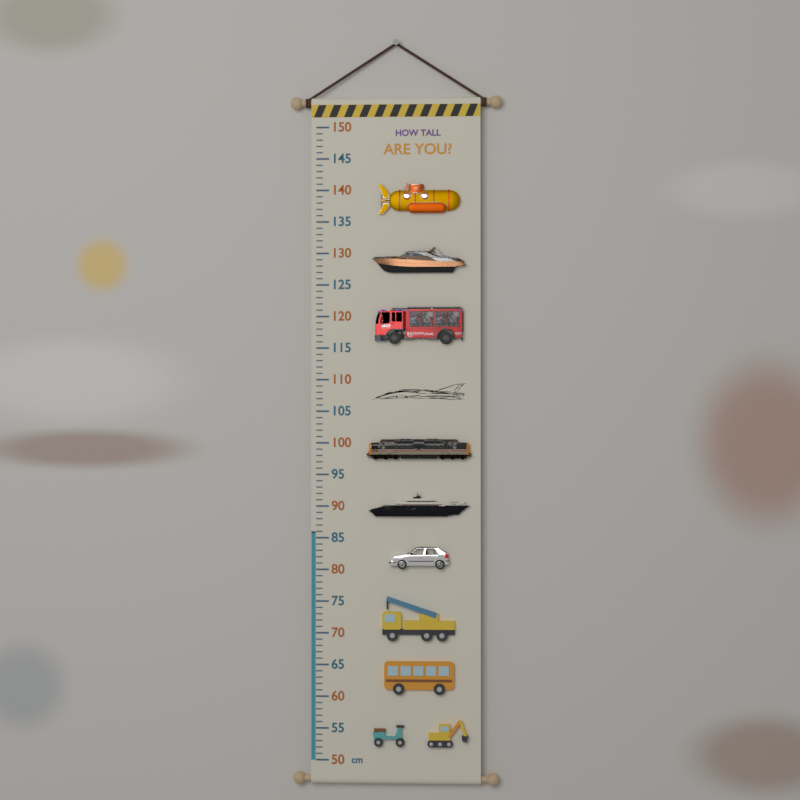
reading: 86 cm
